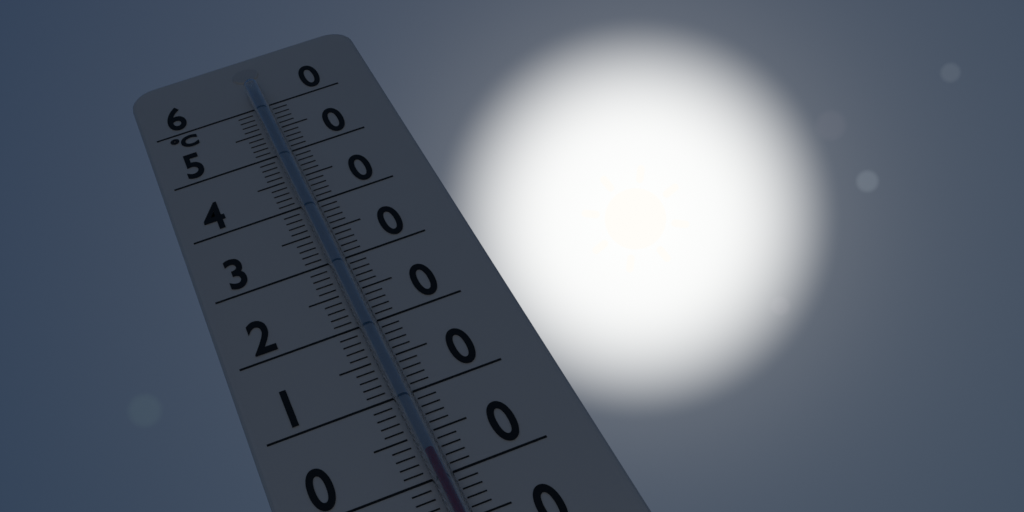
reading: 2 °C
